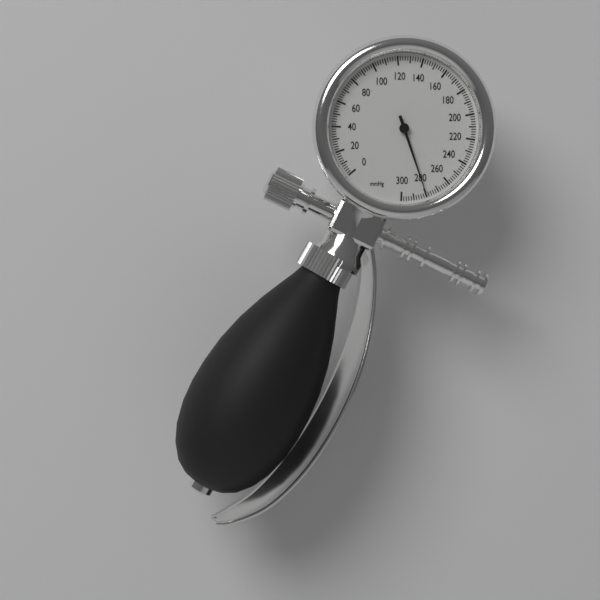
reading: 280 mmHg
